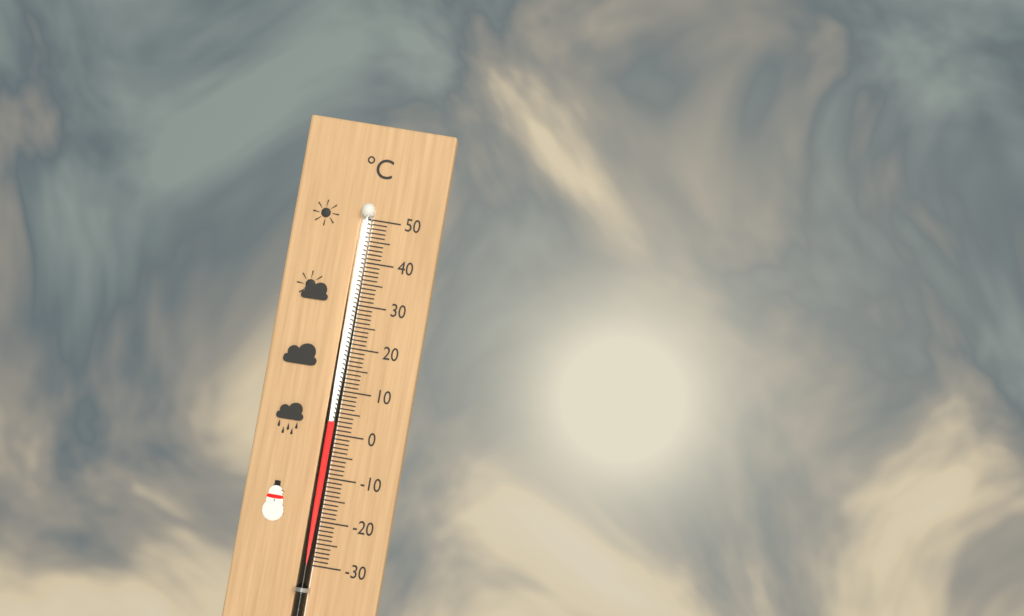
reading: 3 °C
